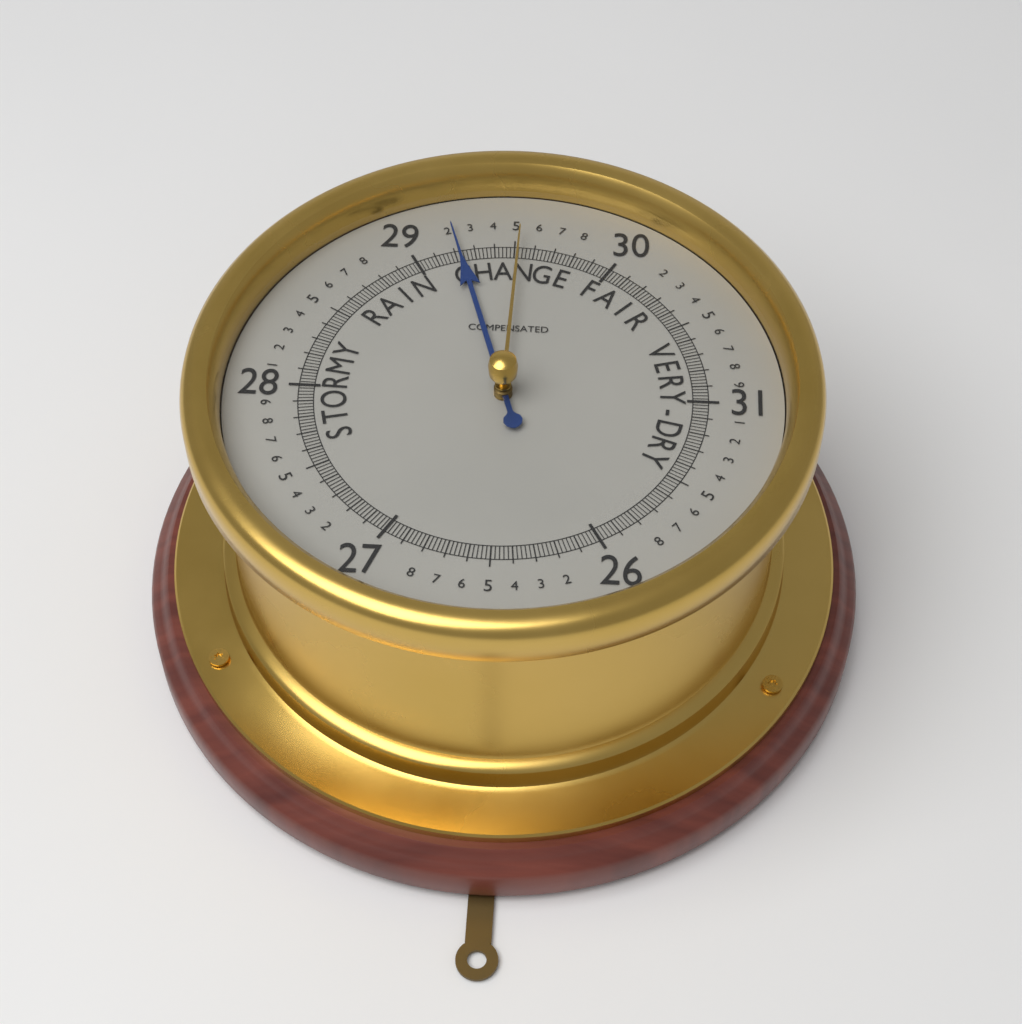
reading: 29.22 (no unit)
